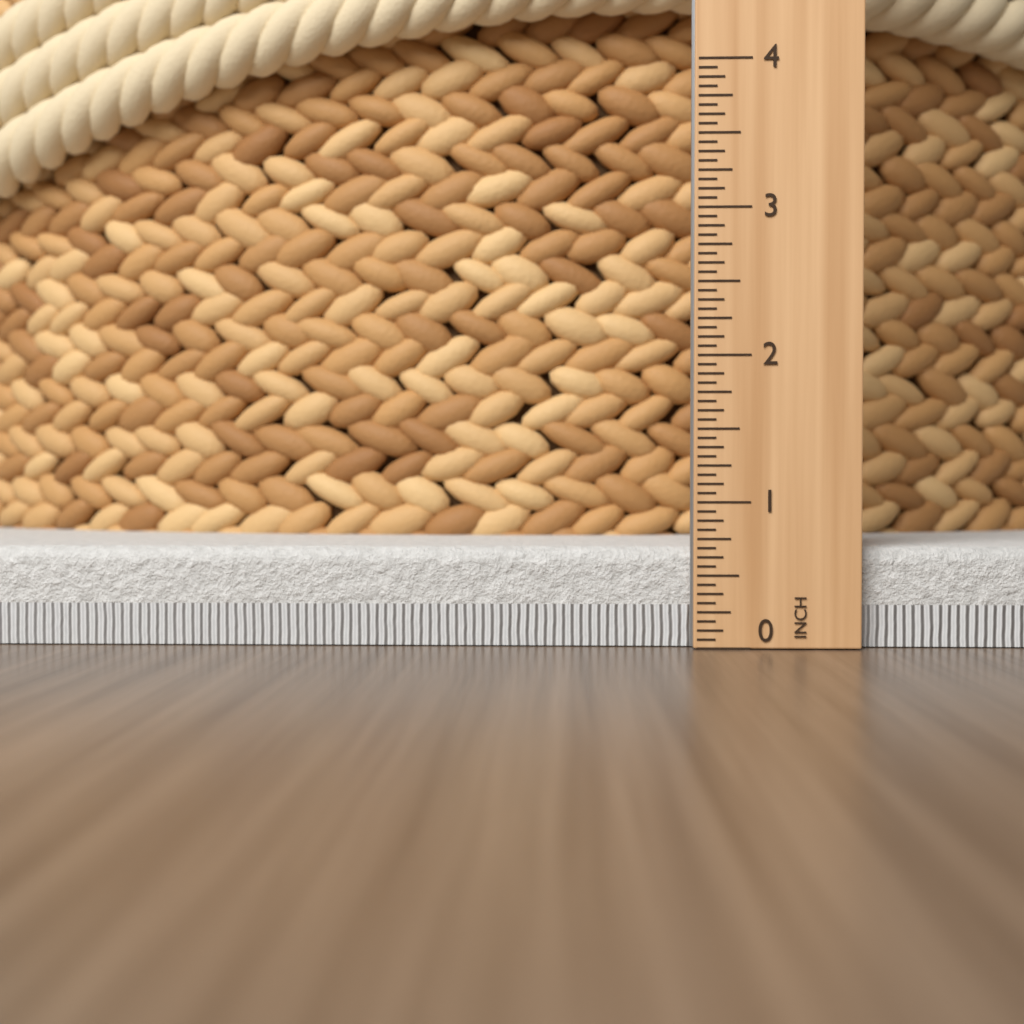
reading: 0.6875 in
